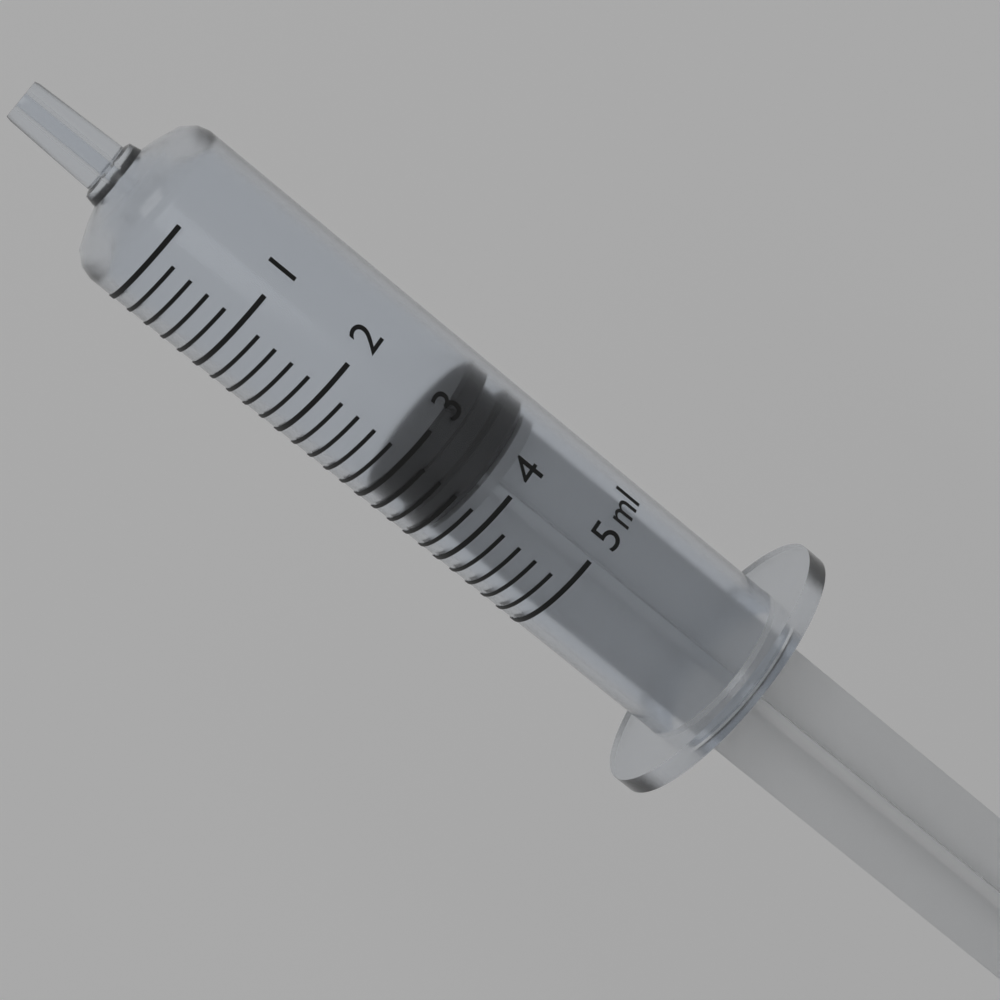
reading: 3.0 ml
